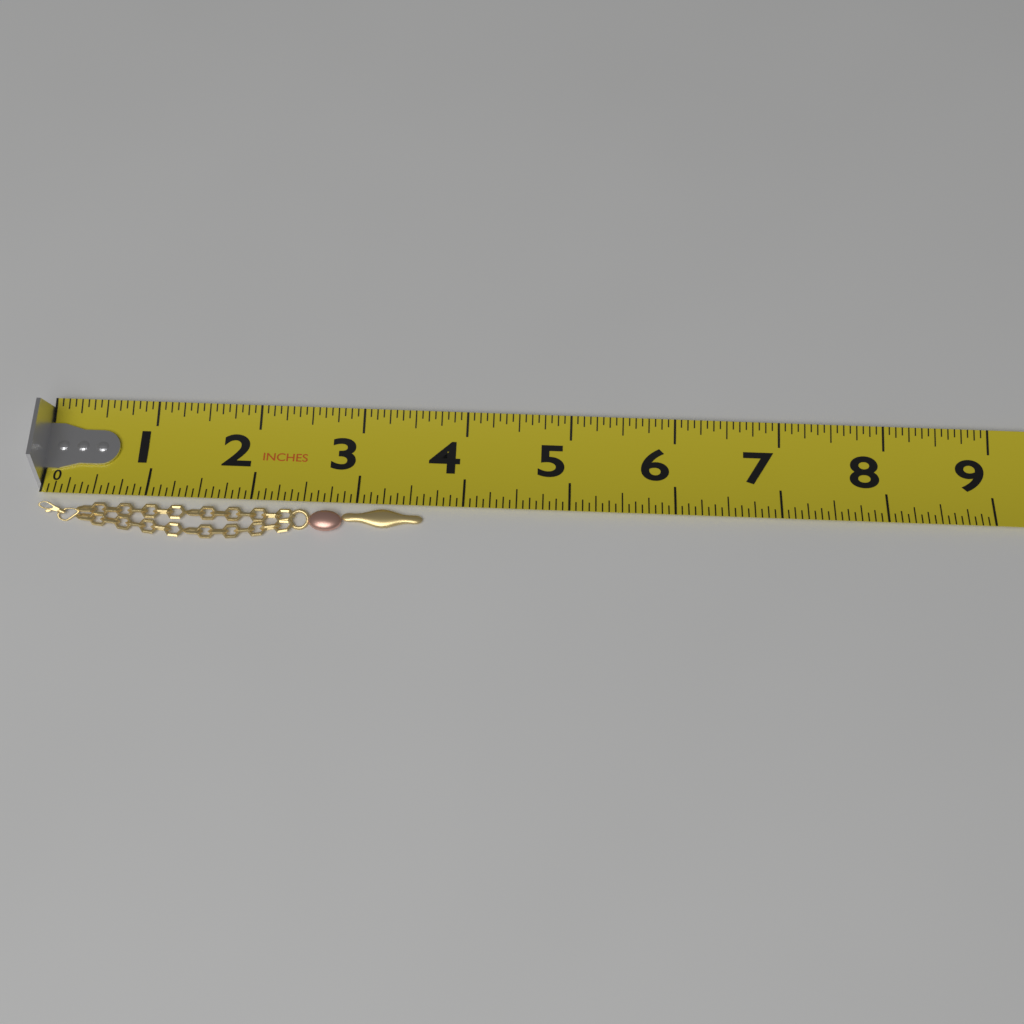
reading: 3.6250 in
